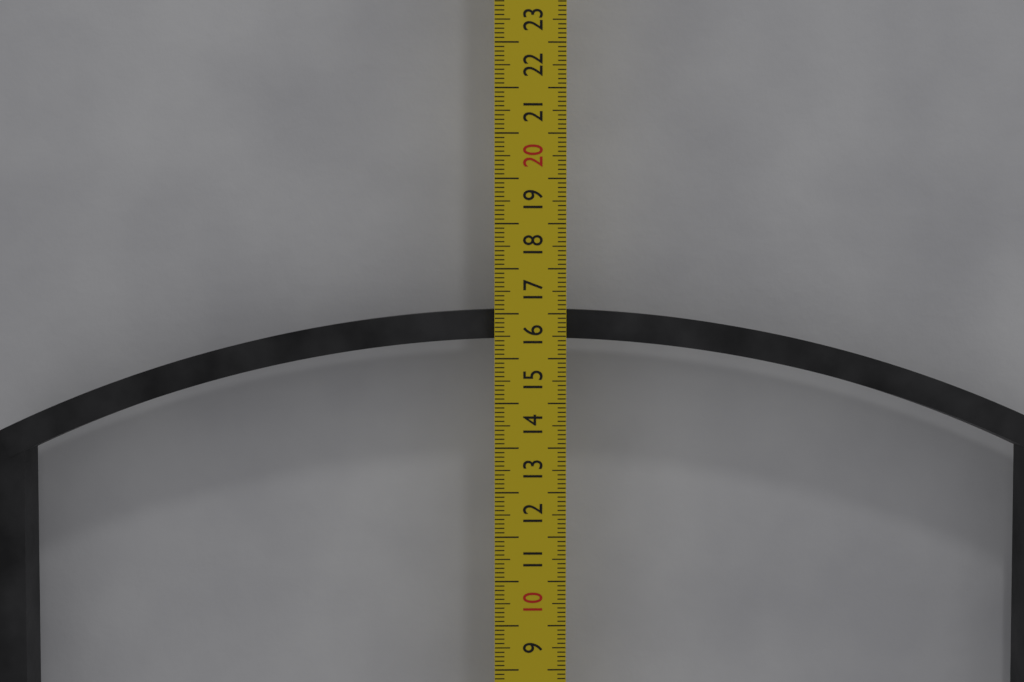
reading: 16.1 cm
